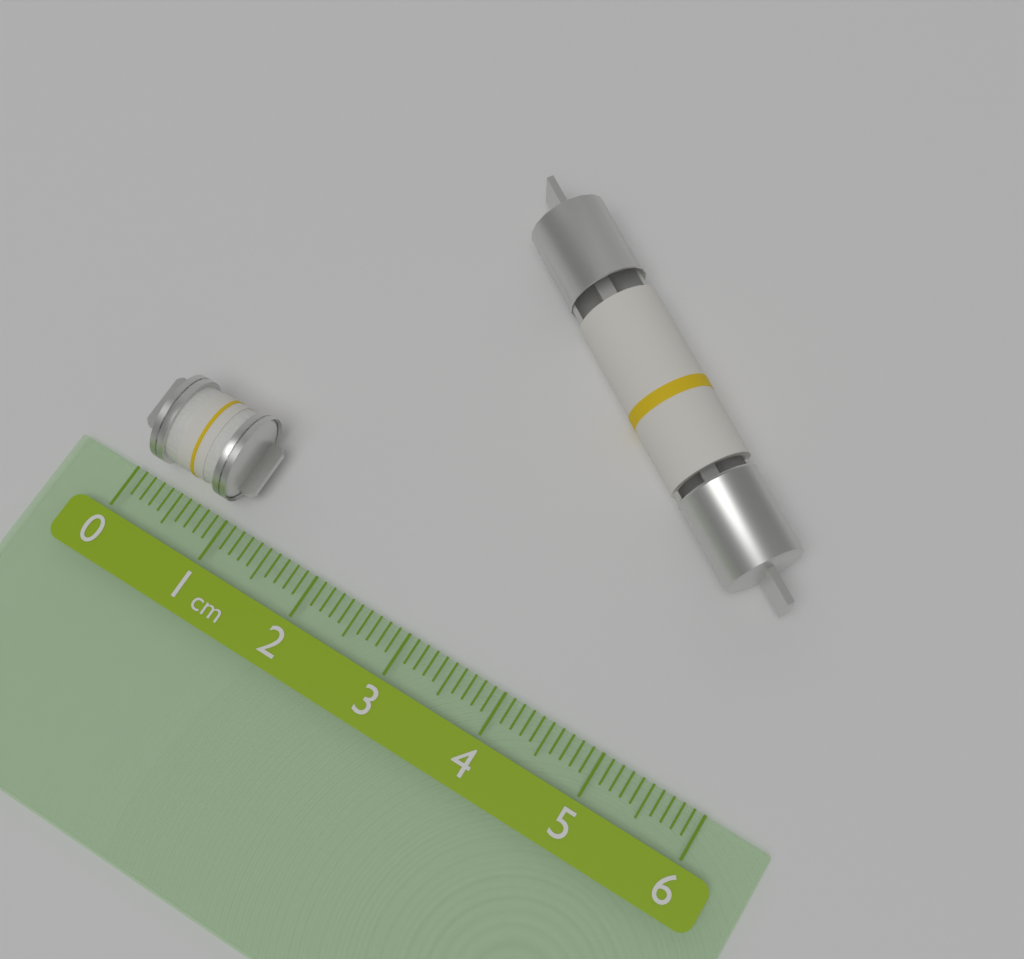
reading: 1.1 cm
